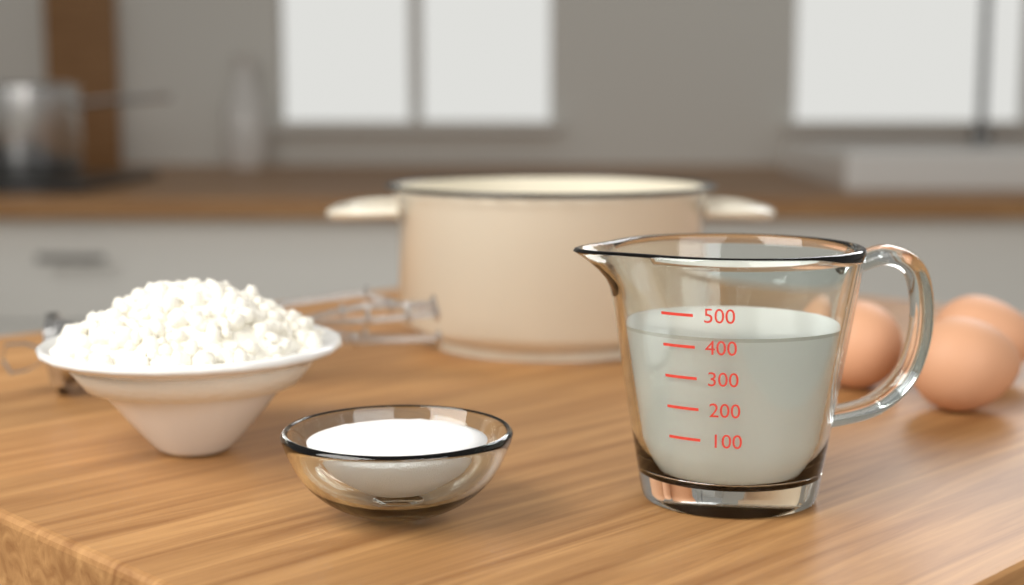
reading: 430 (no unit)
